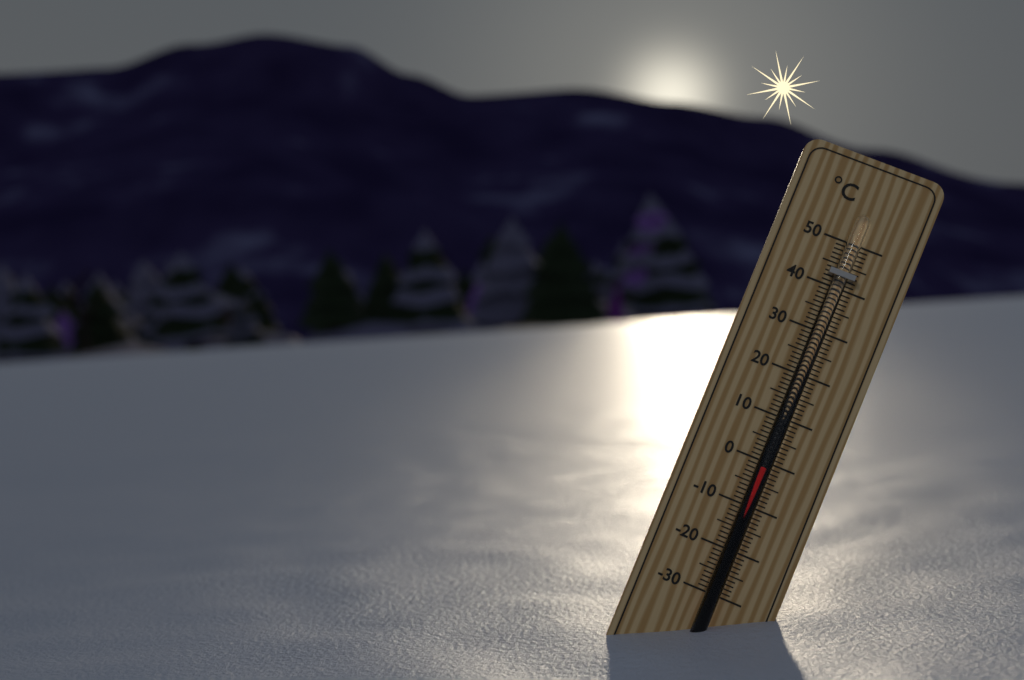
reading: -1 °C
